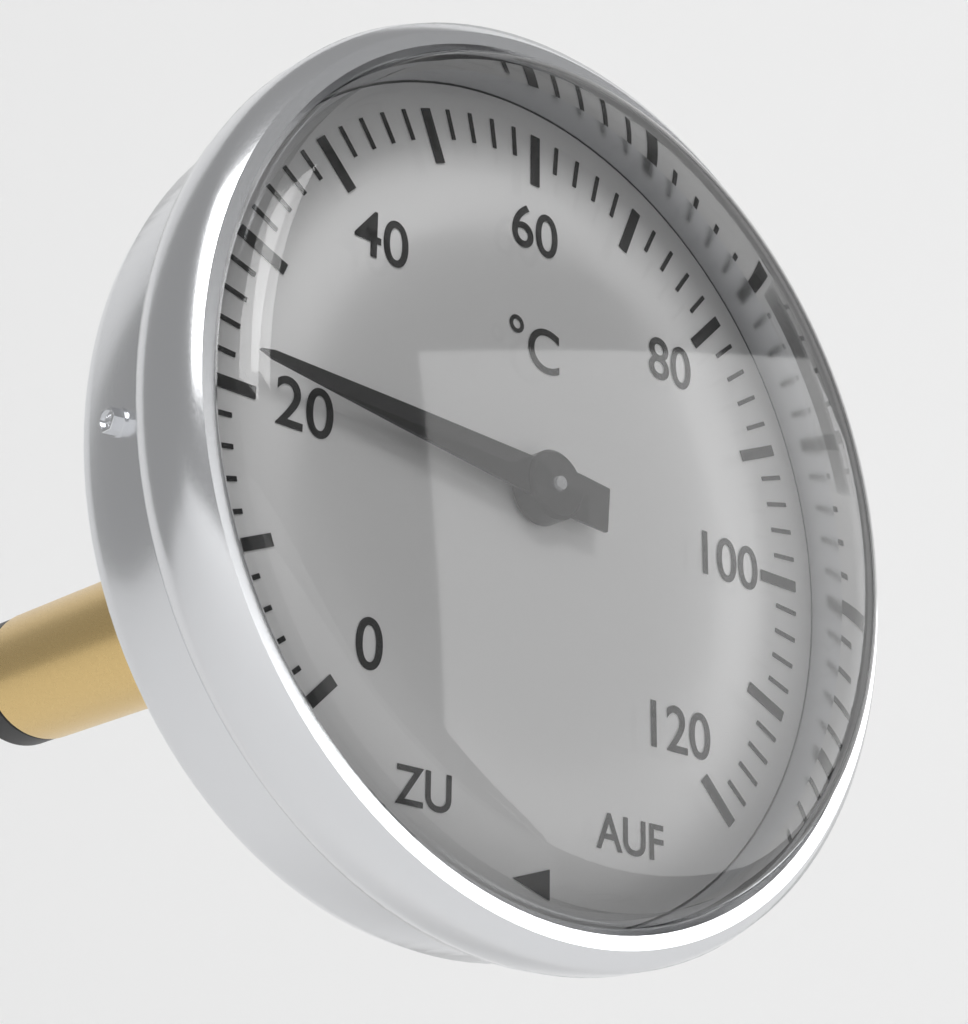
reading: 22 °C
